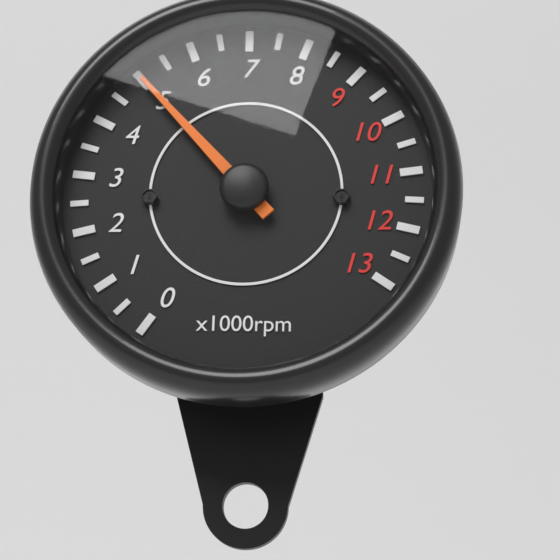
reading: 5000 rpm
